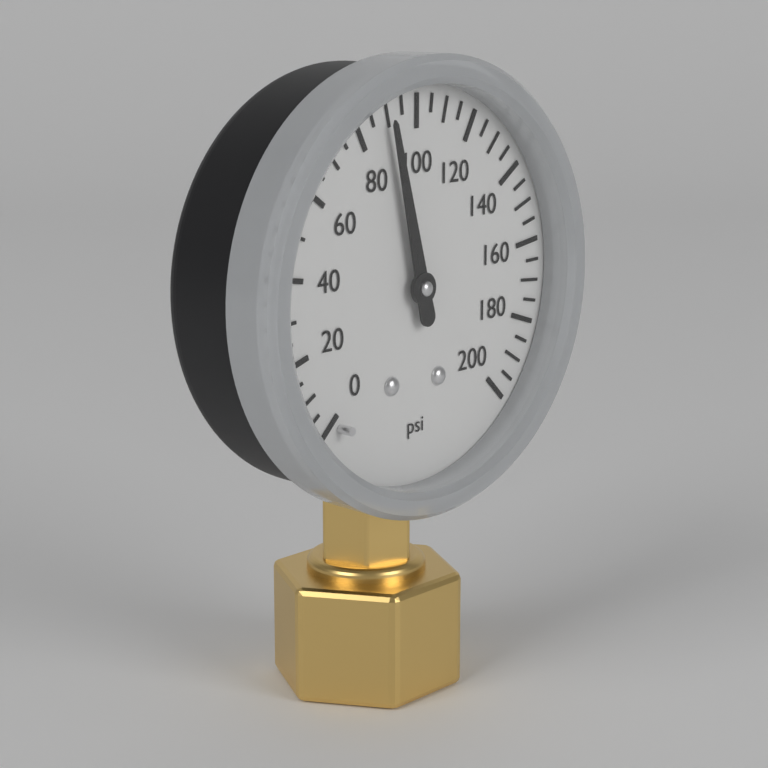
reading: 90 psi
